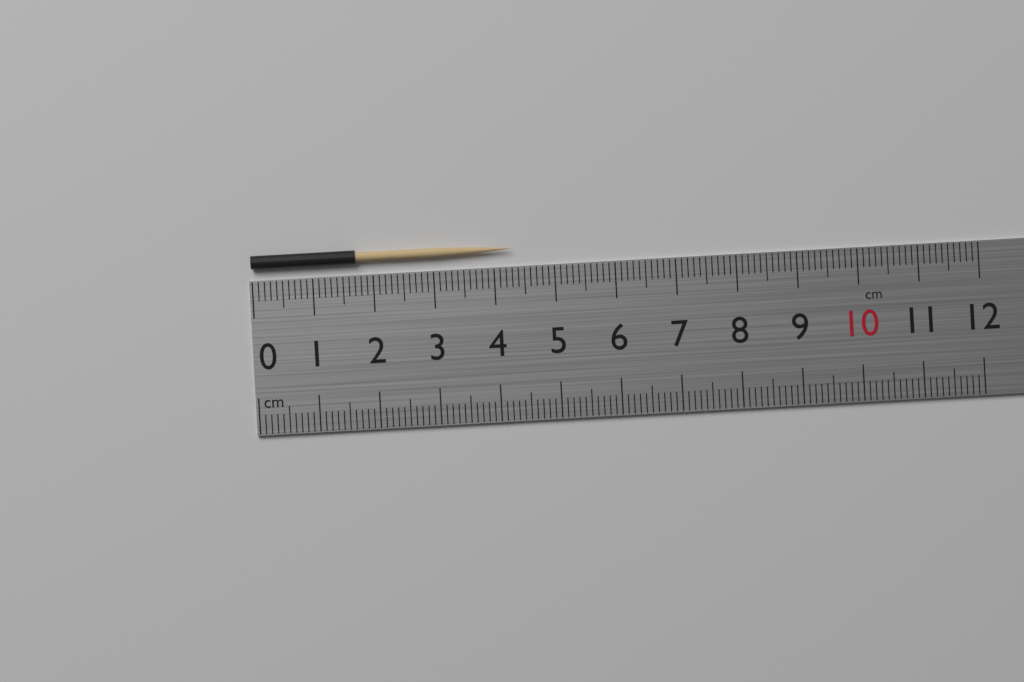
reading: 4.3 cm
